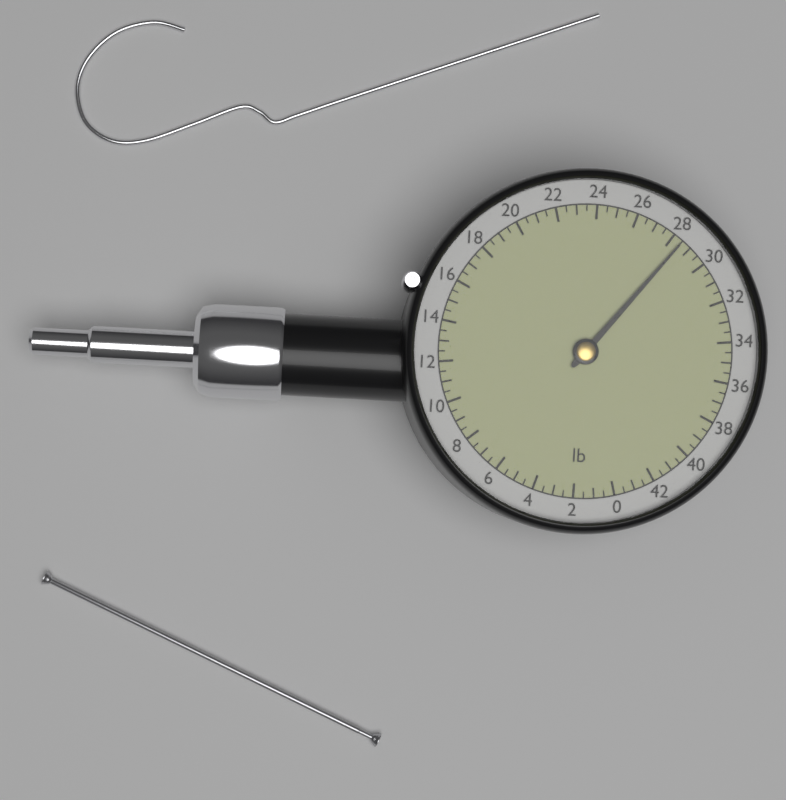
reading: 28.5 lb
